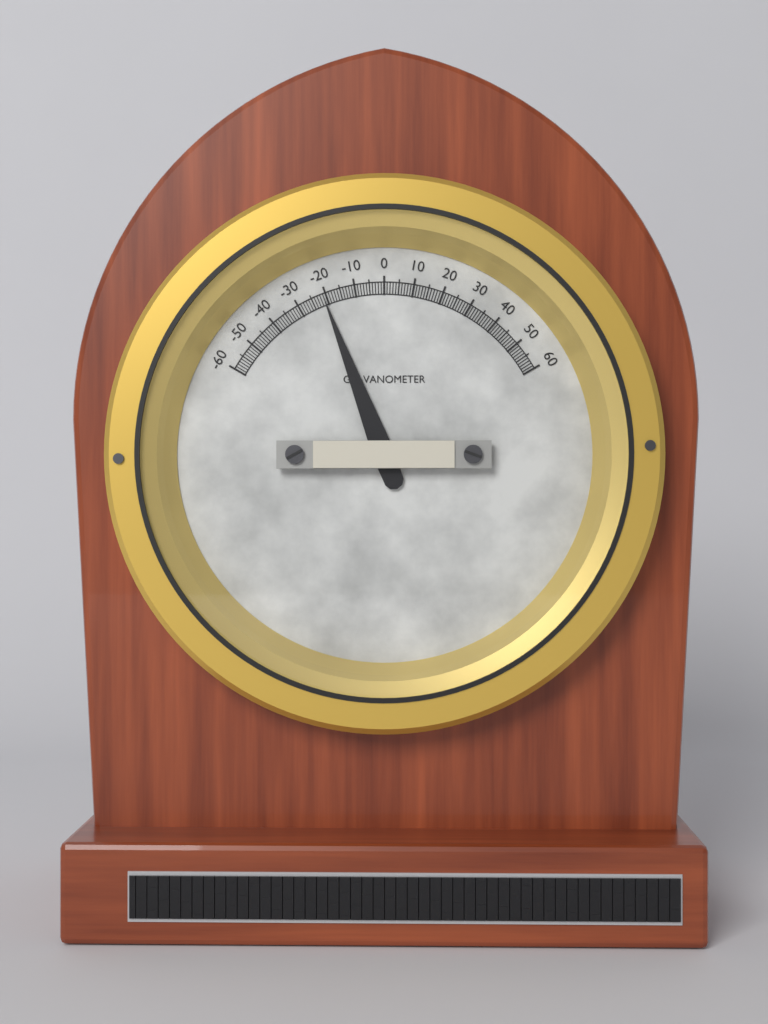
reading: -21 (no unit)
